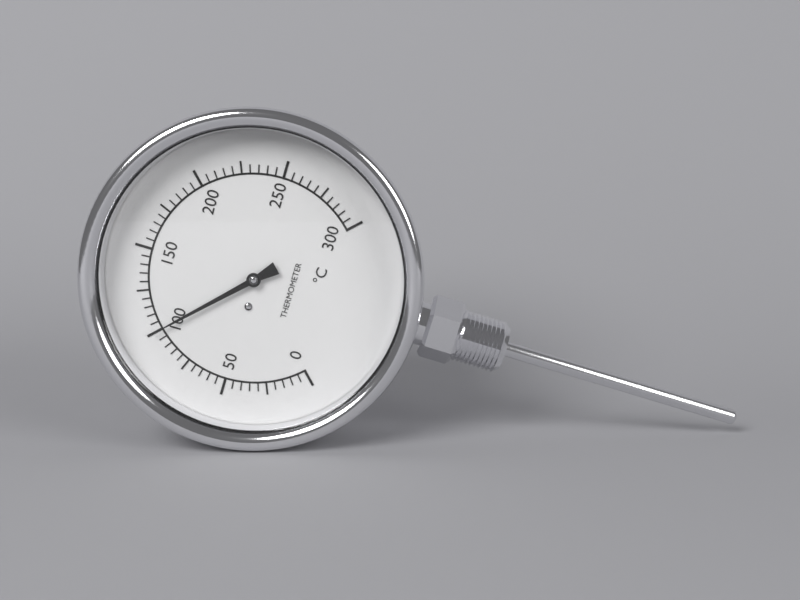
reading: 100 °C
